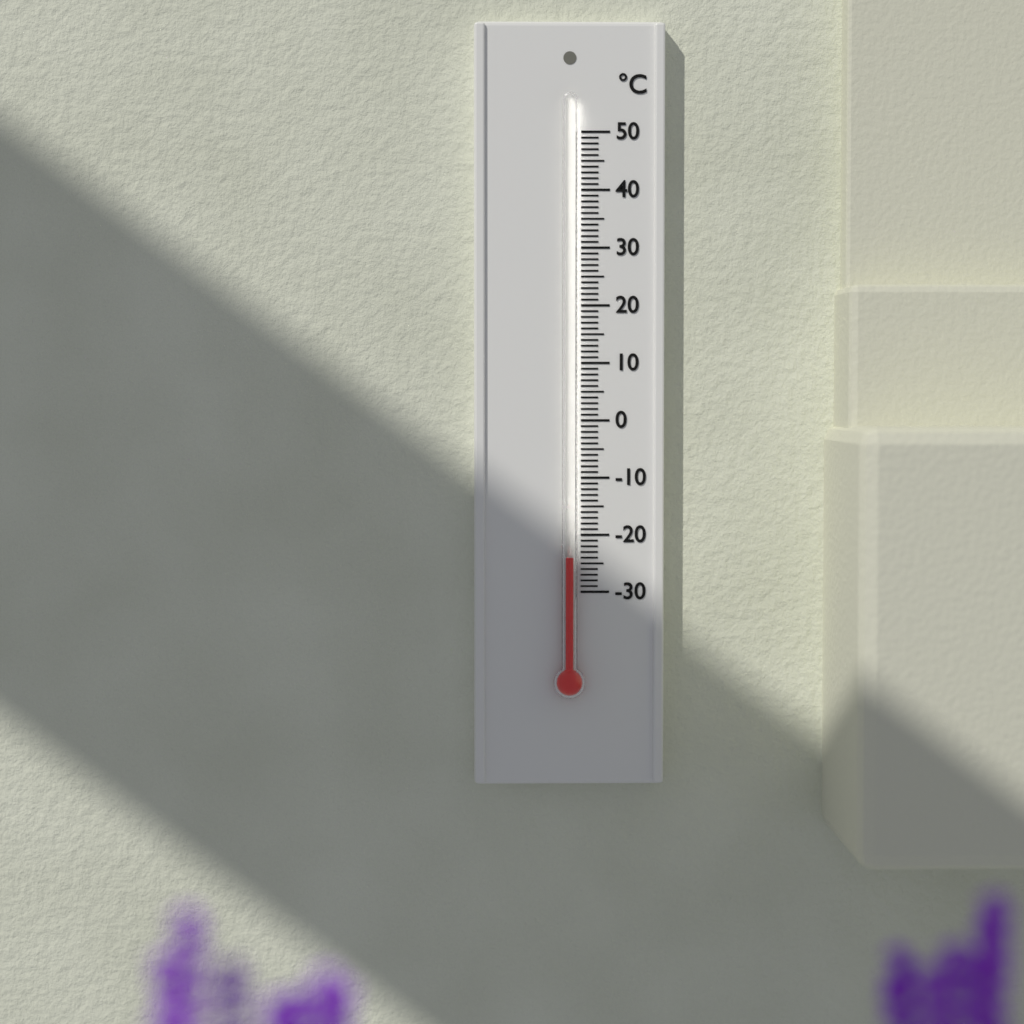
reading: -24 °C
